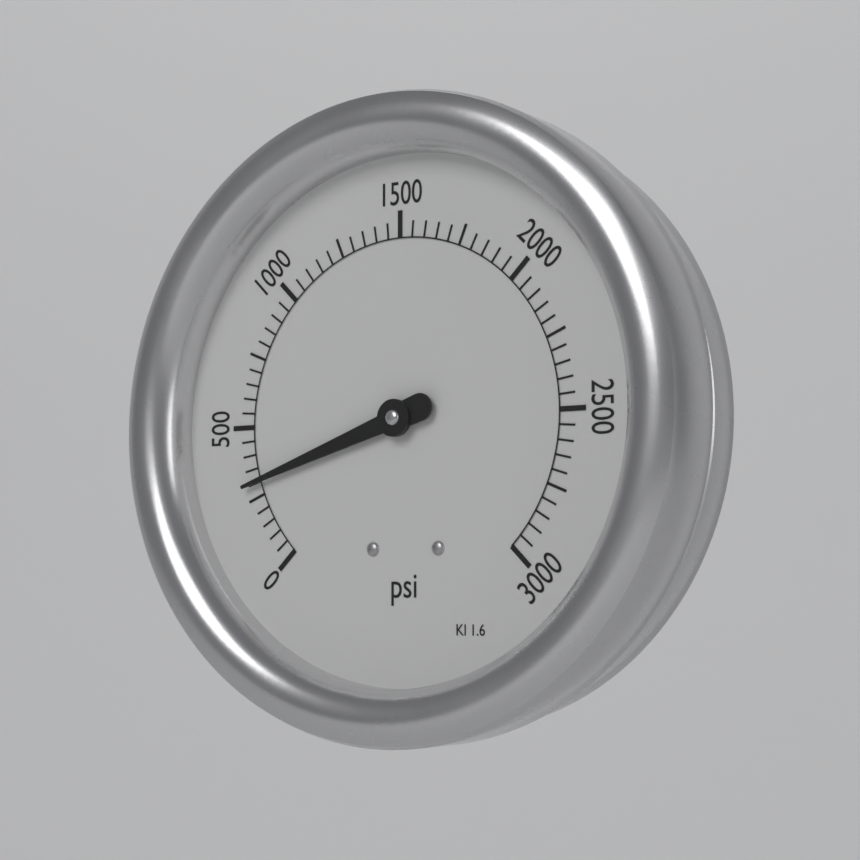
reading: 300 psi
